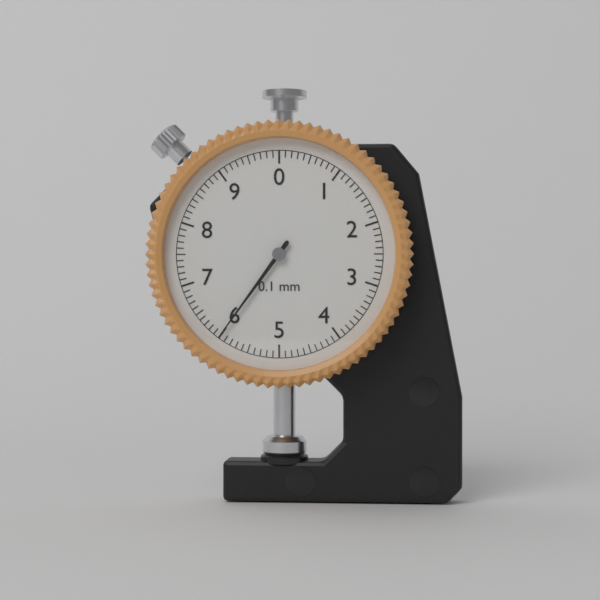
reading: 6.0 mm
